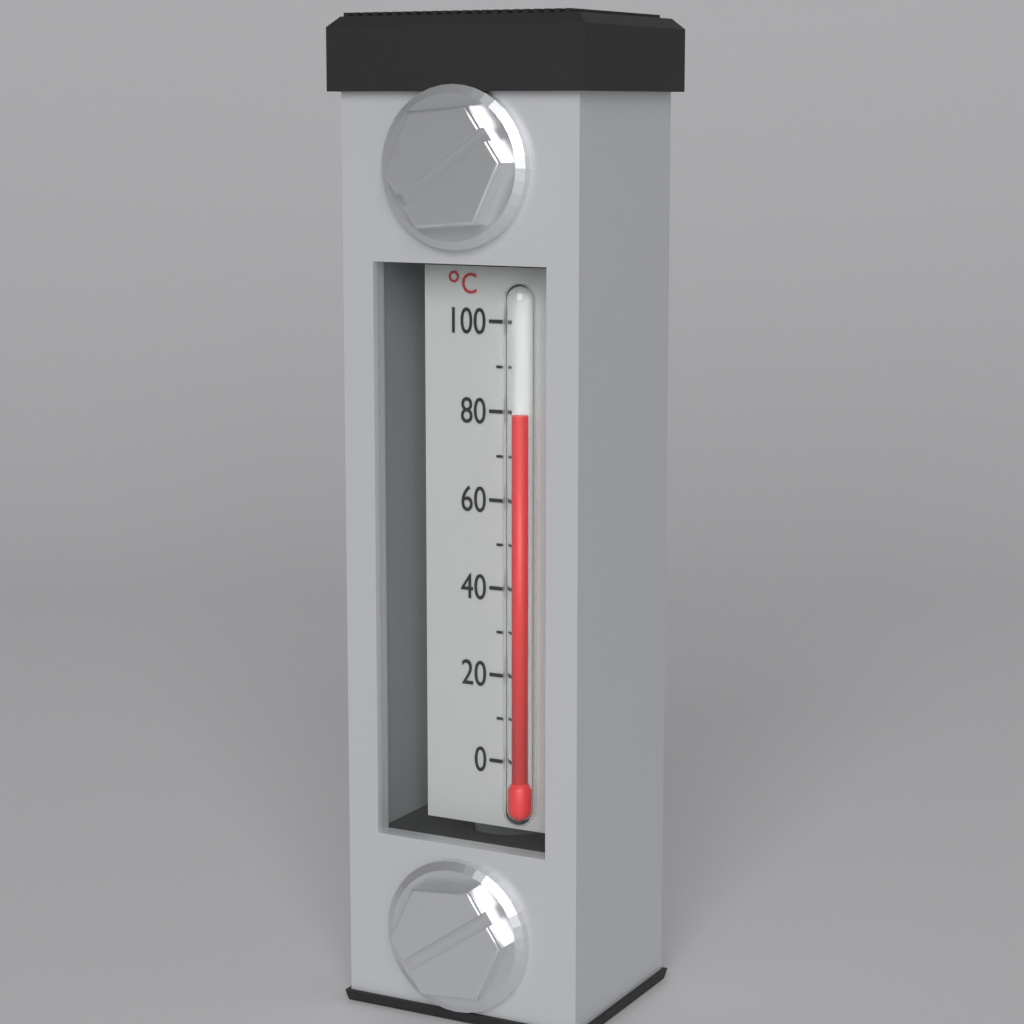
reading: 80 °C
